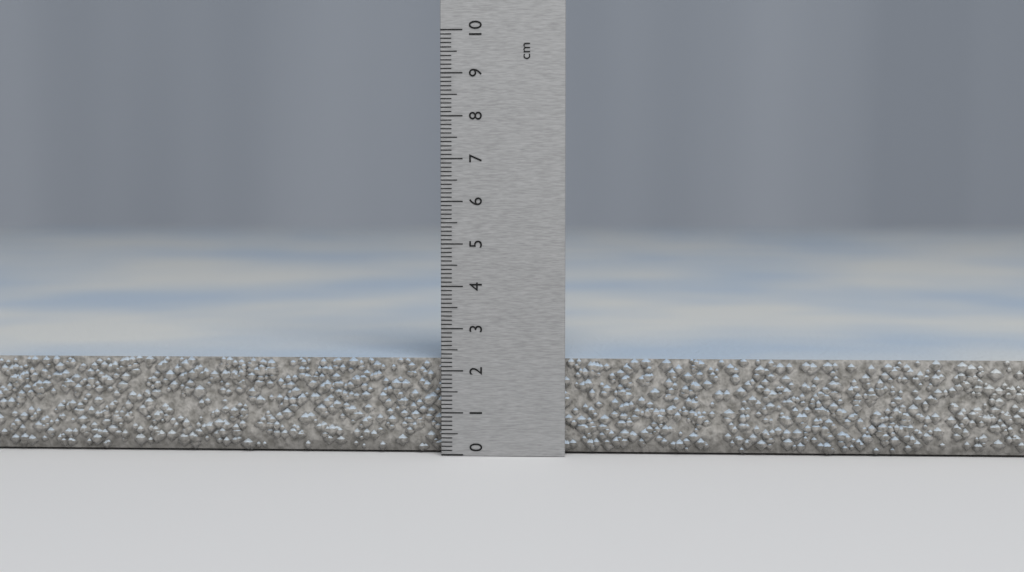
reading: 2.3 cm
